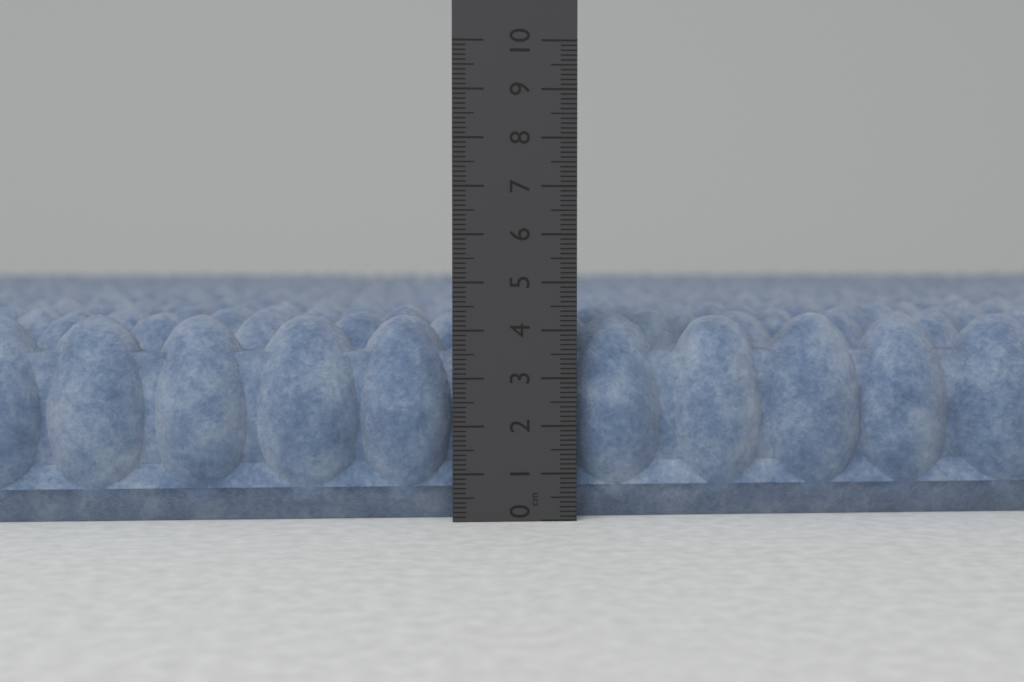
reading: 4.4 cm
